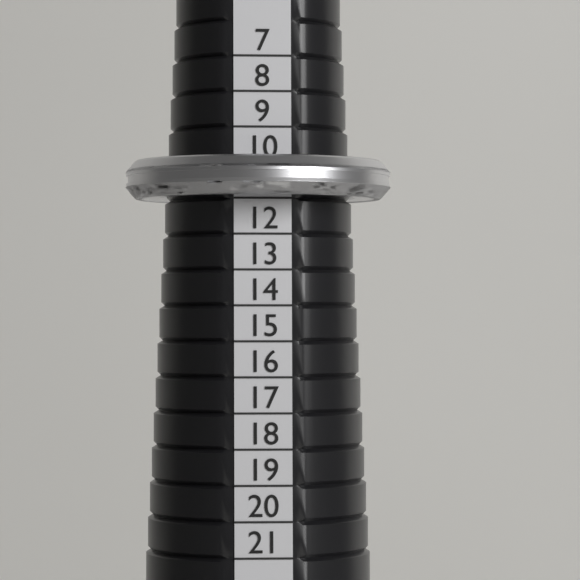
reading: 11 (no unit)
